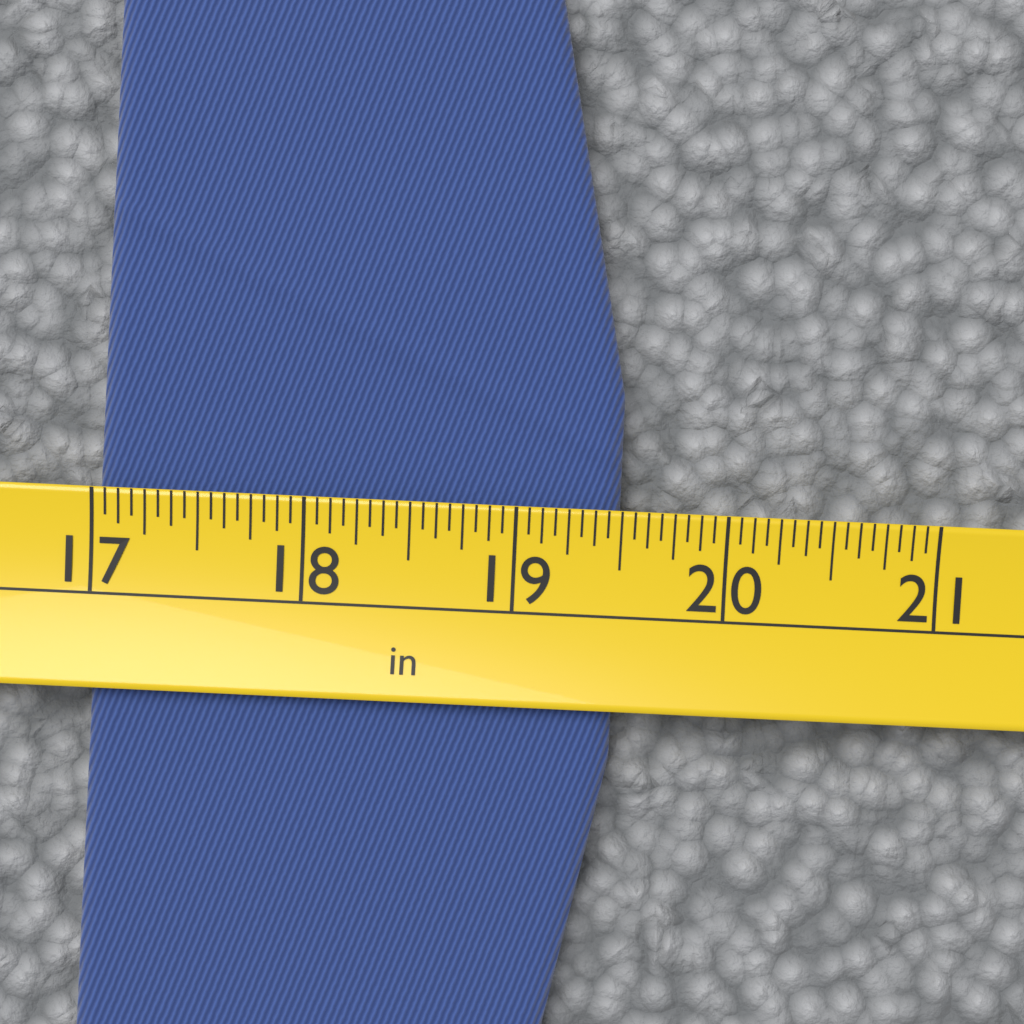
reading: 19.5000 in
